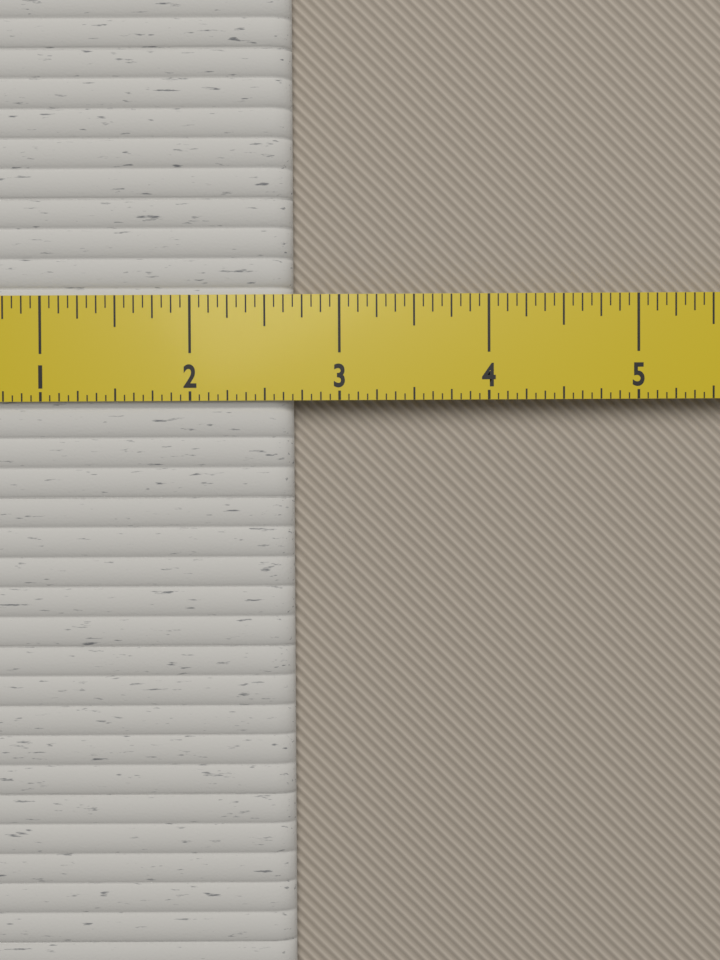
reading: 2.6875 in
